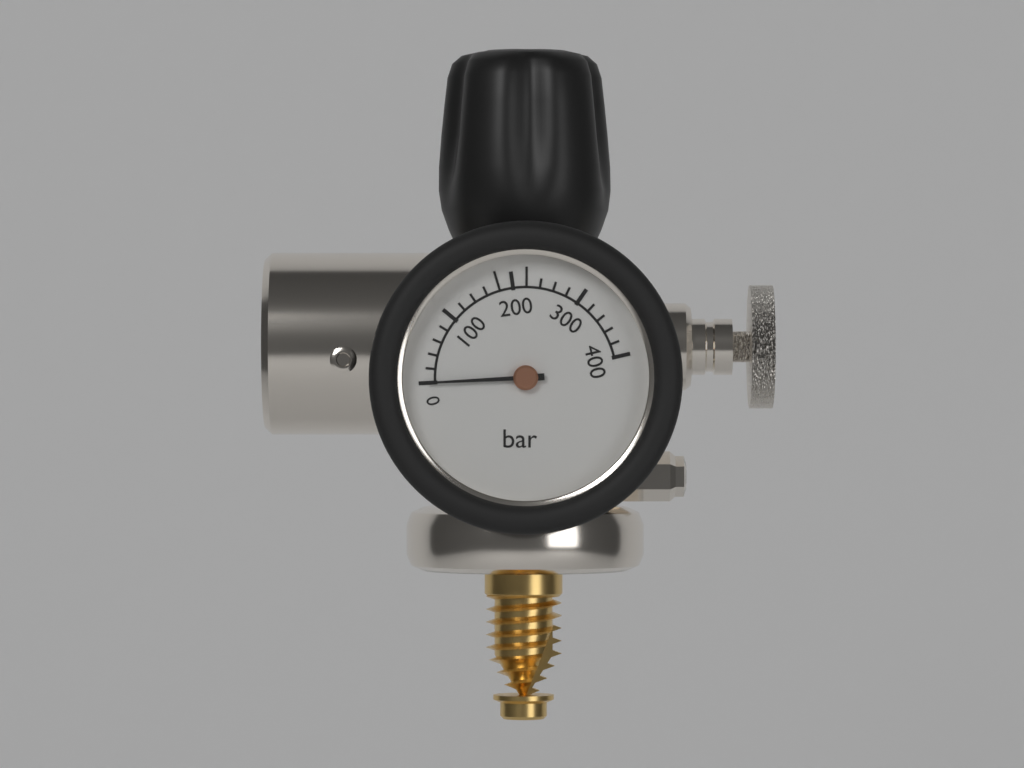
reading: 0 bar
